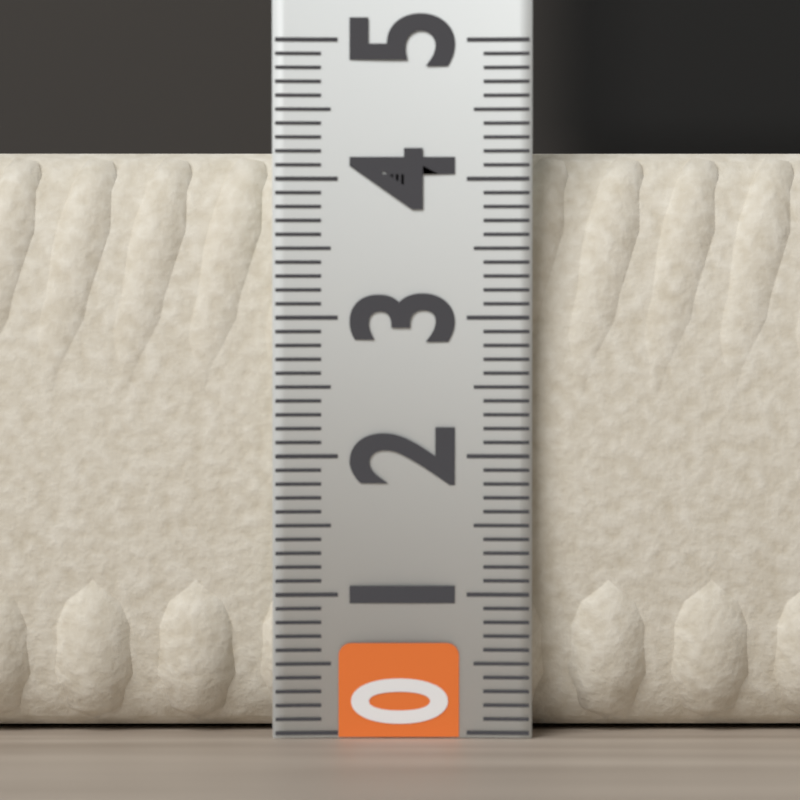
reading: 4.2 (no unit)
